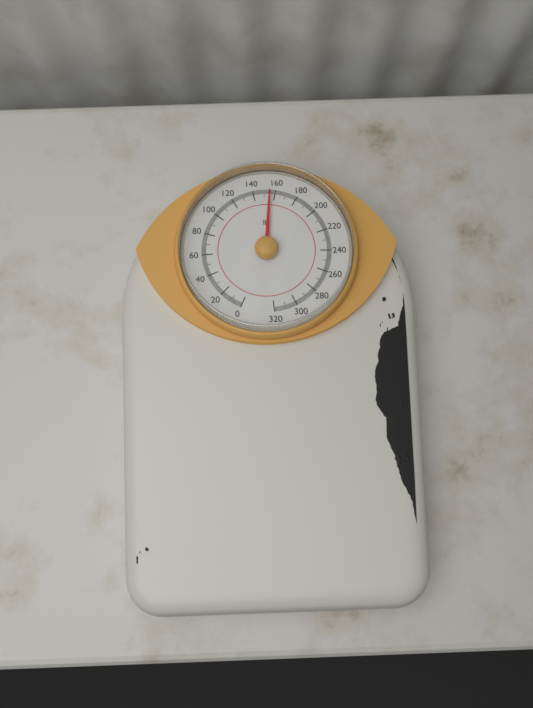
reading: 155 lb
